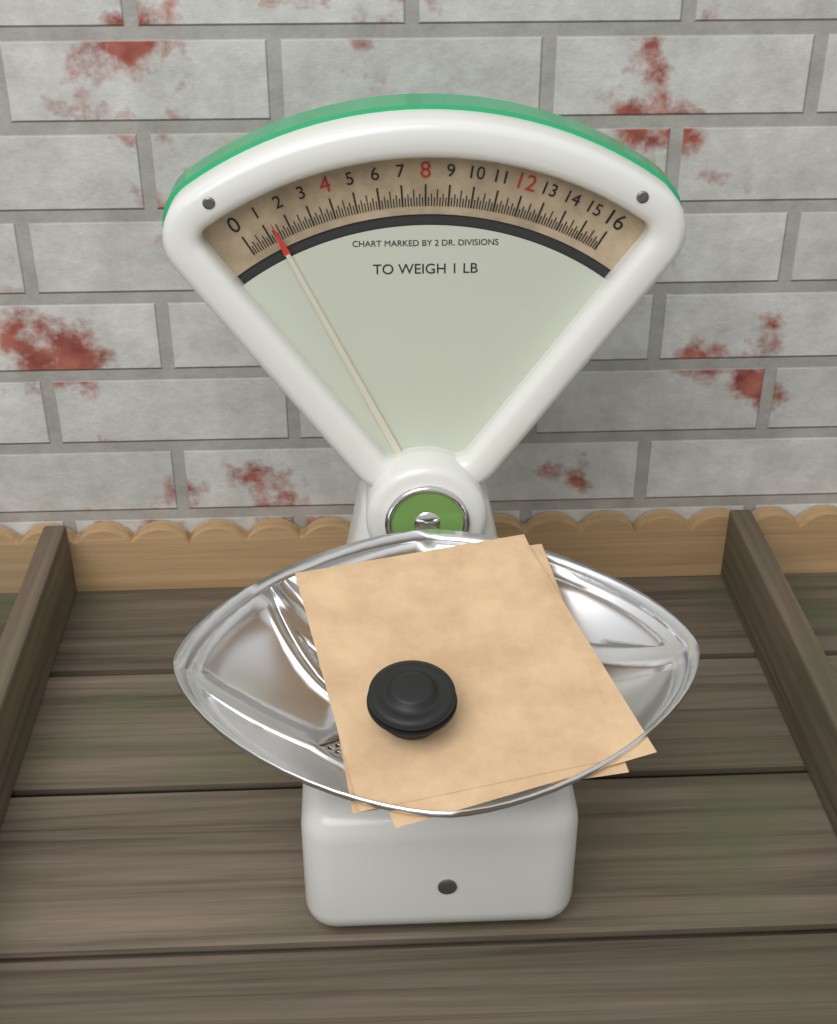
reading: 1.375 oz
